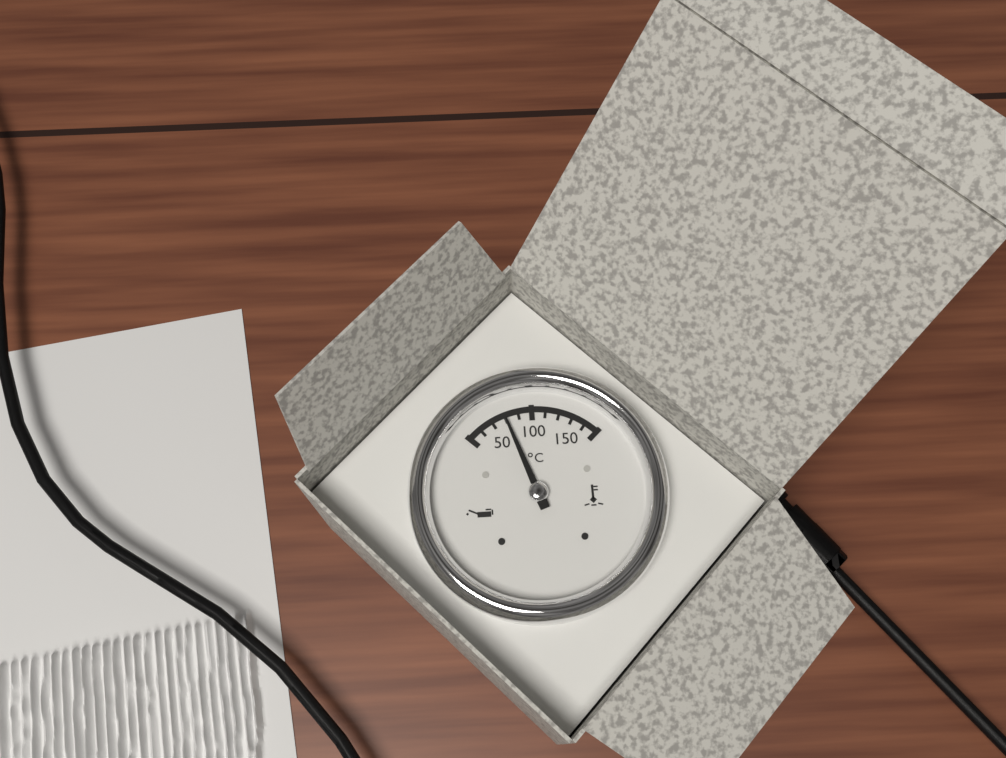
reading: 80 °C
